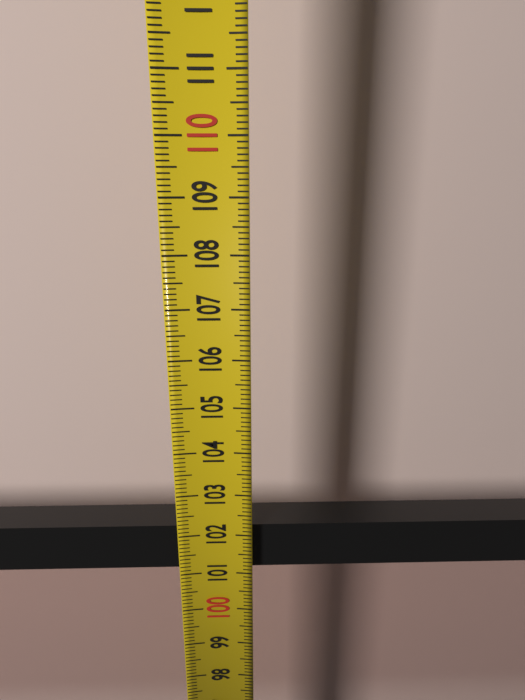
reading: 102.1 (no unit)
